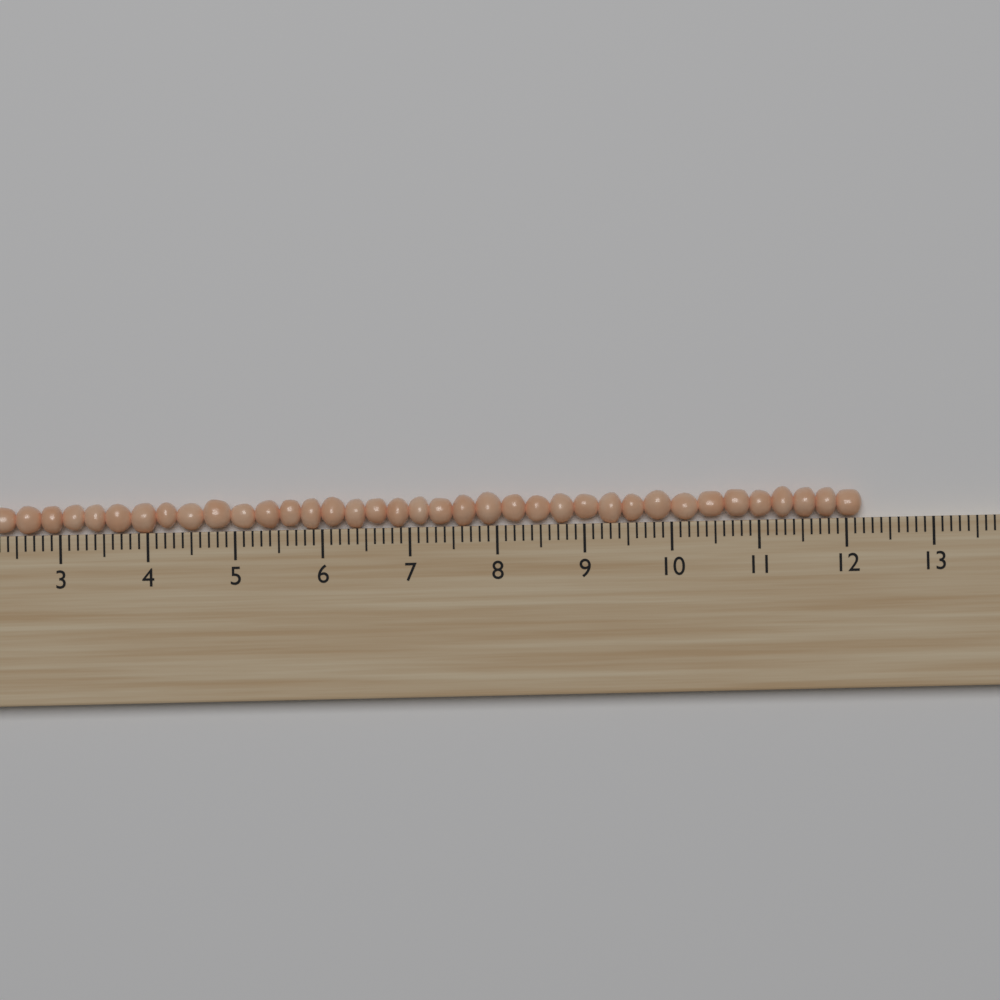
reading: 12.2 (no unit)
